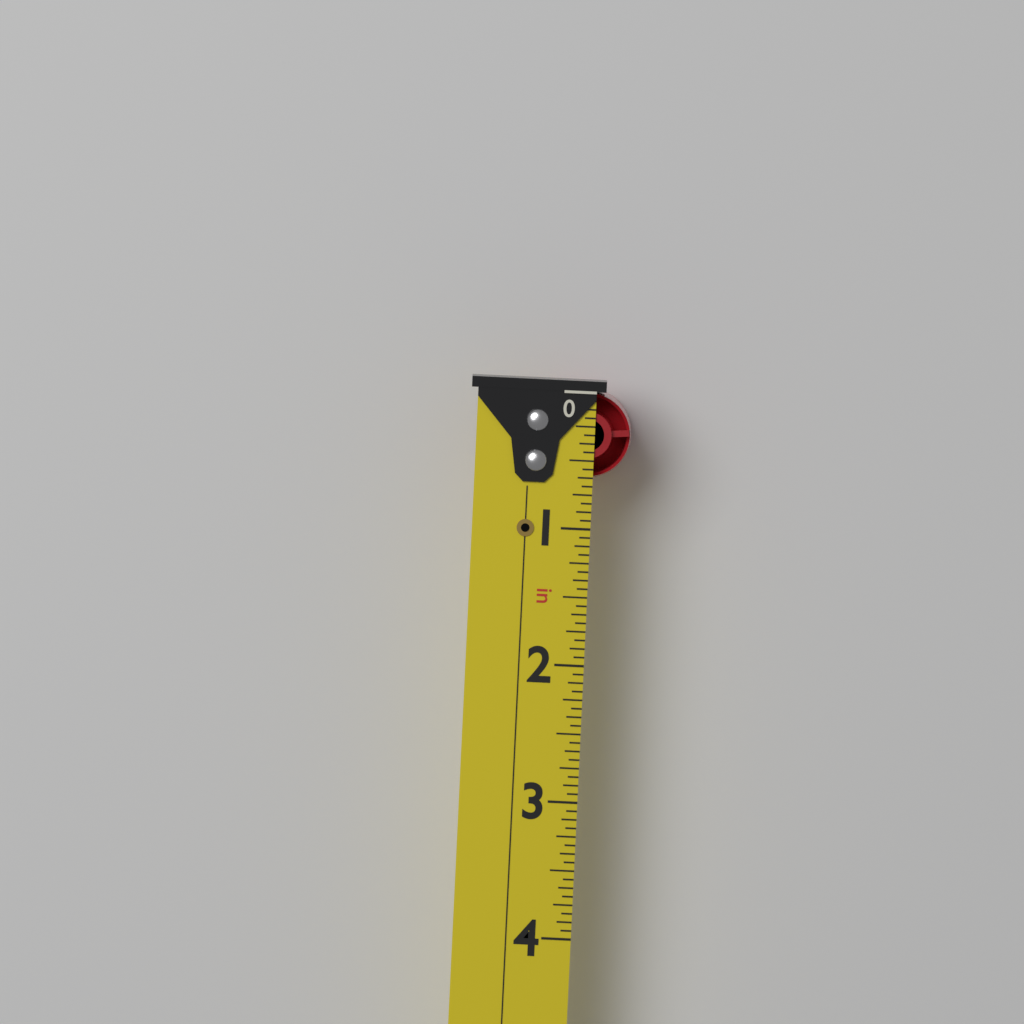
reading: 0.6250 in
